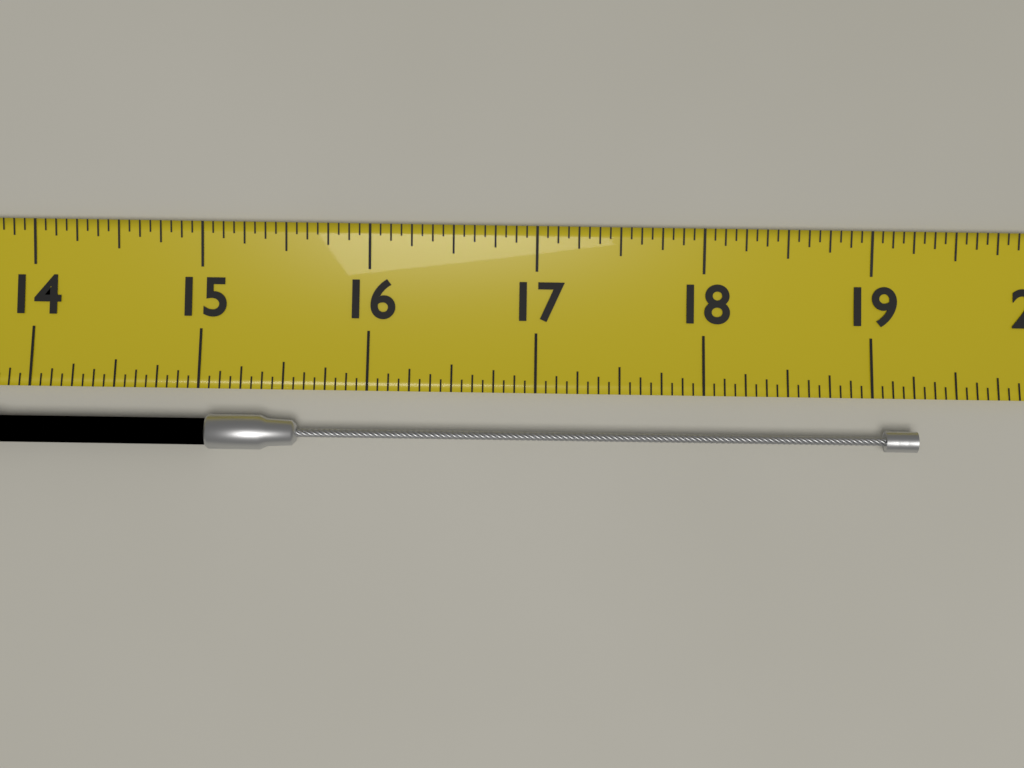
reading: 19.2500 (no unit)
